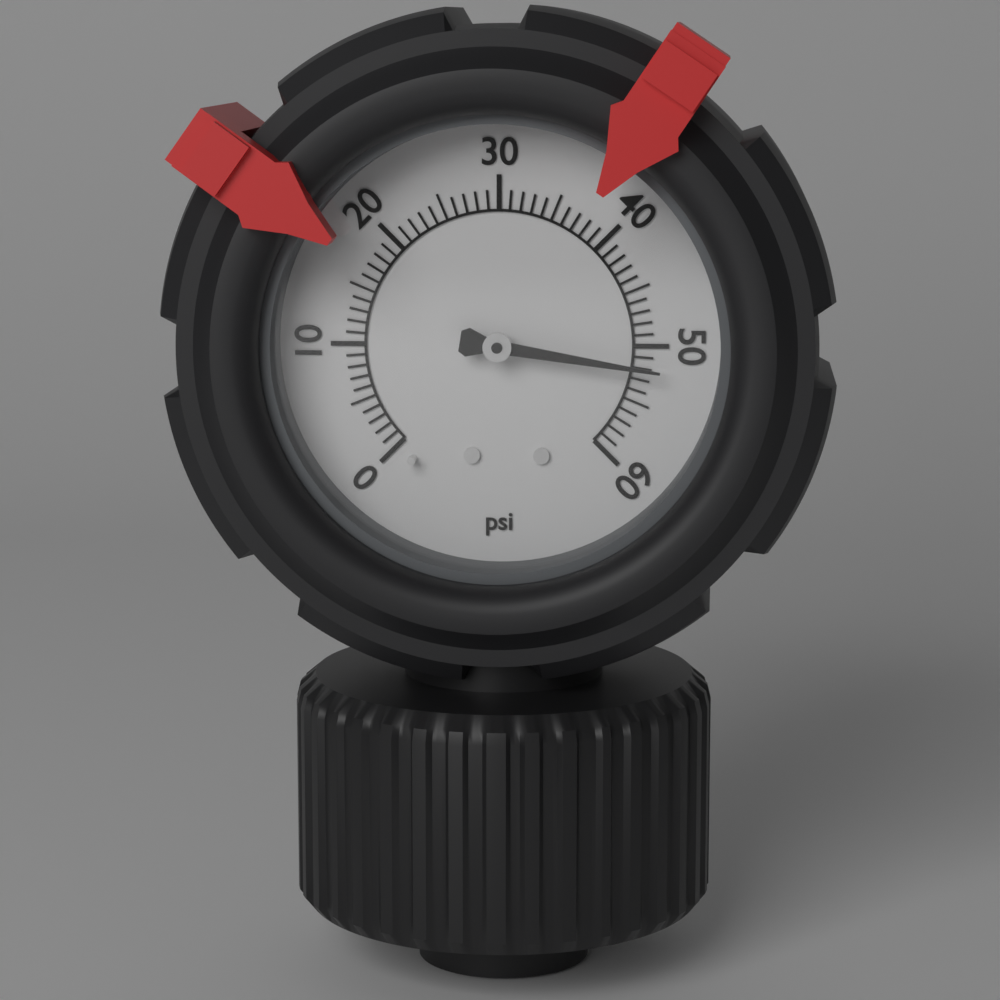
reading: 52 psi
